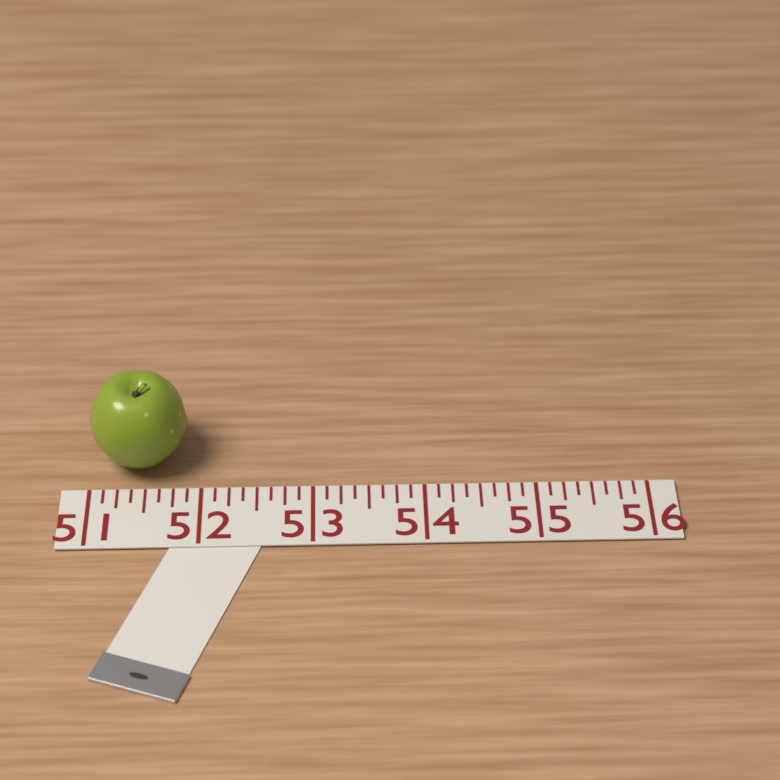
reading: 51.875 (no unit)
